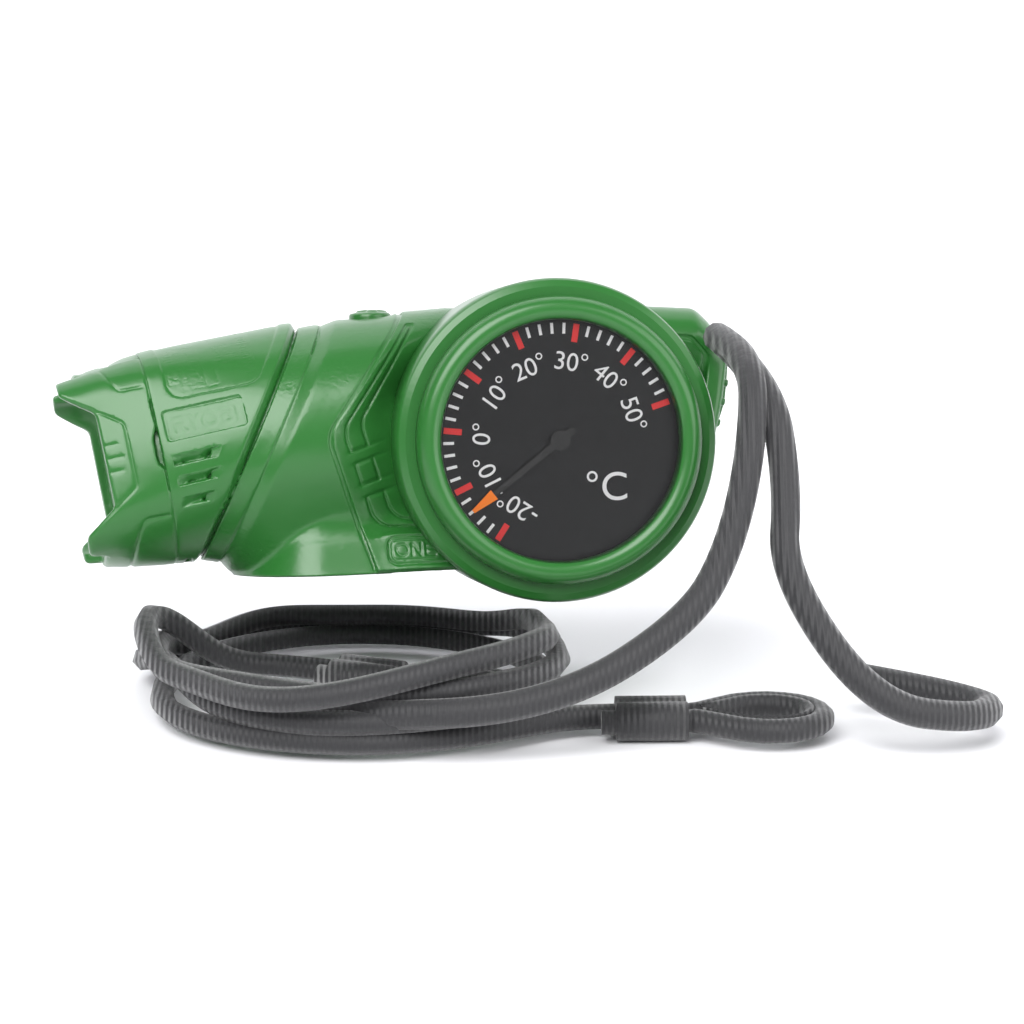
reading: -14 °C
